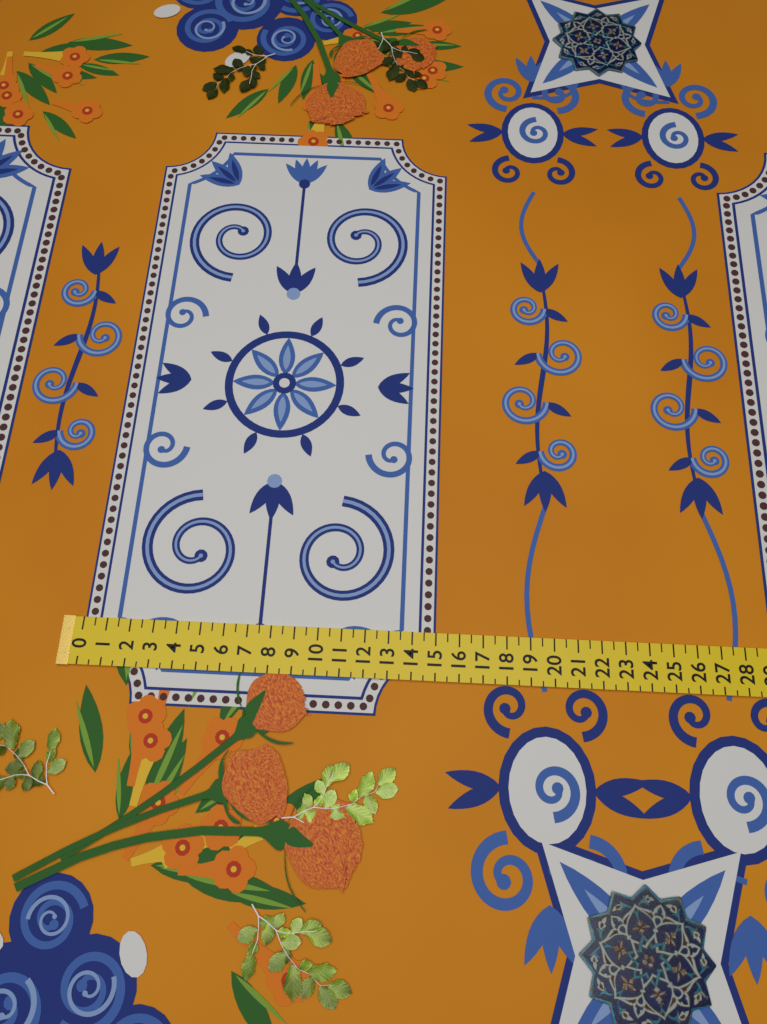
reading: 15.0 (no unit)
